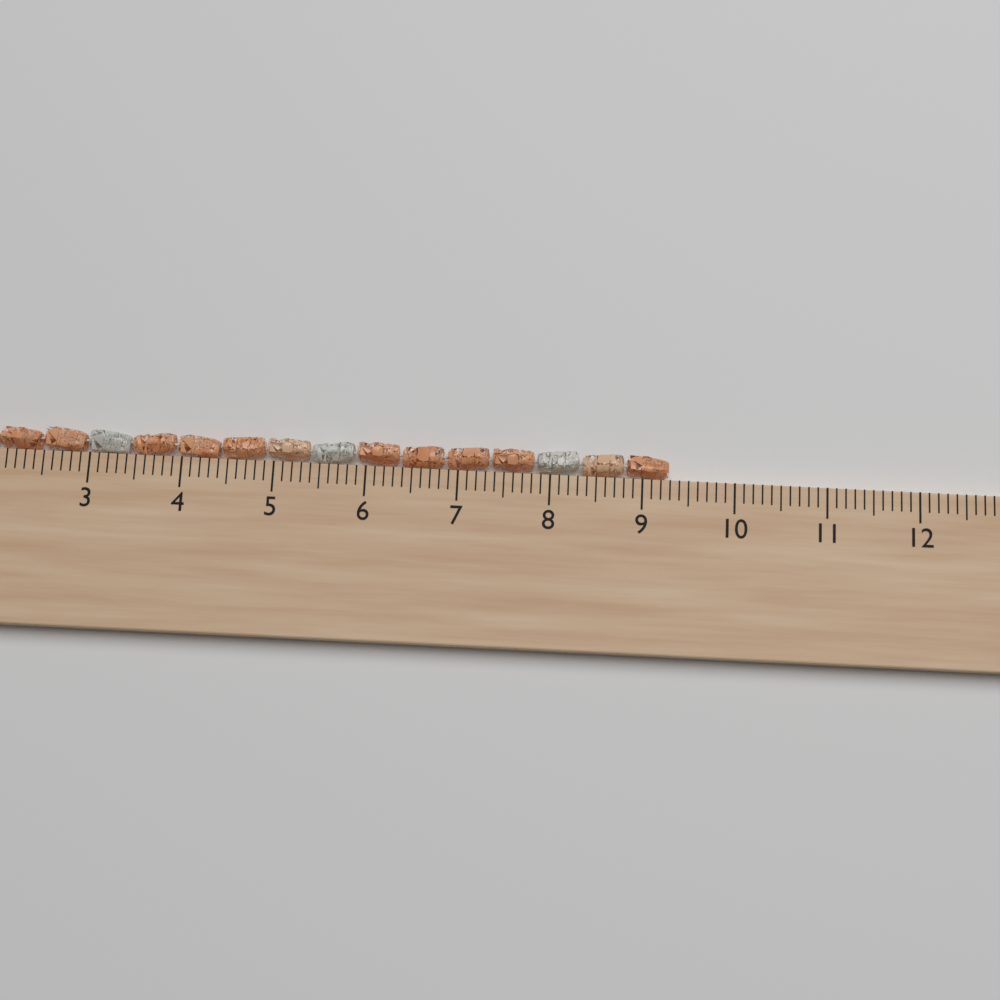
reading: 9.3 cm
